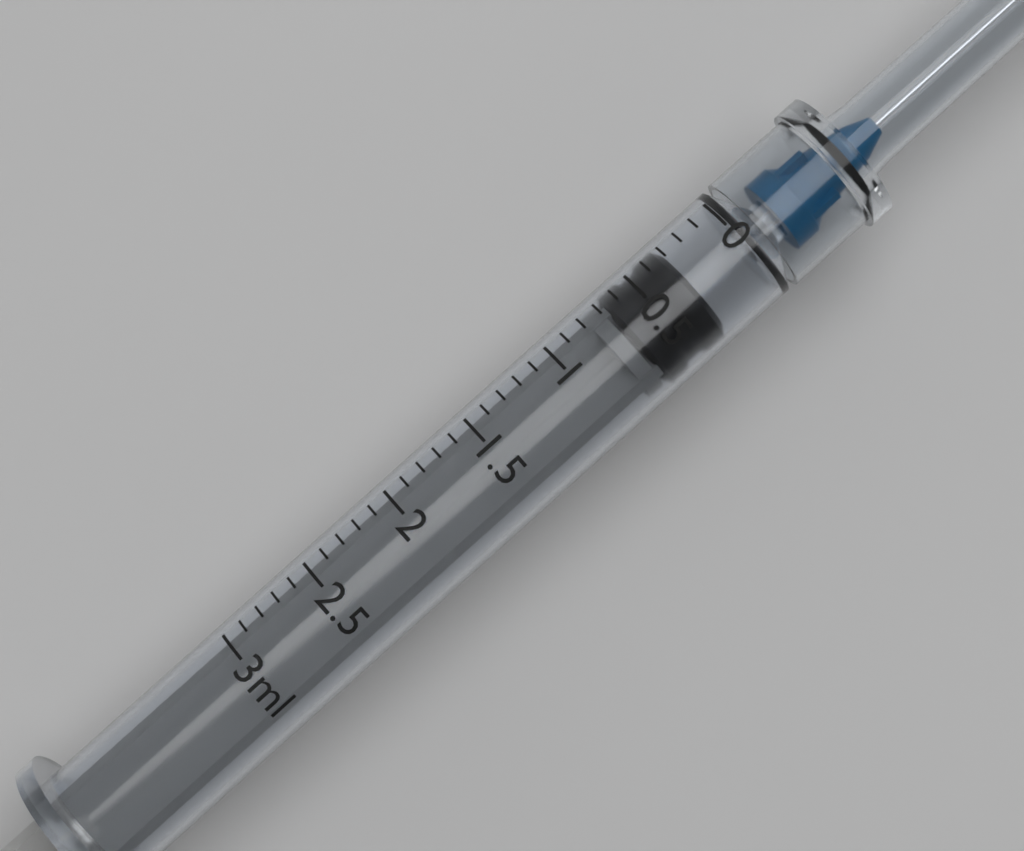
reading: 0.3 ml
